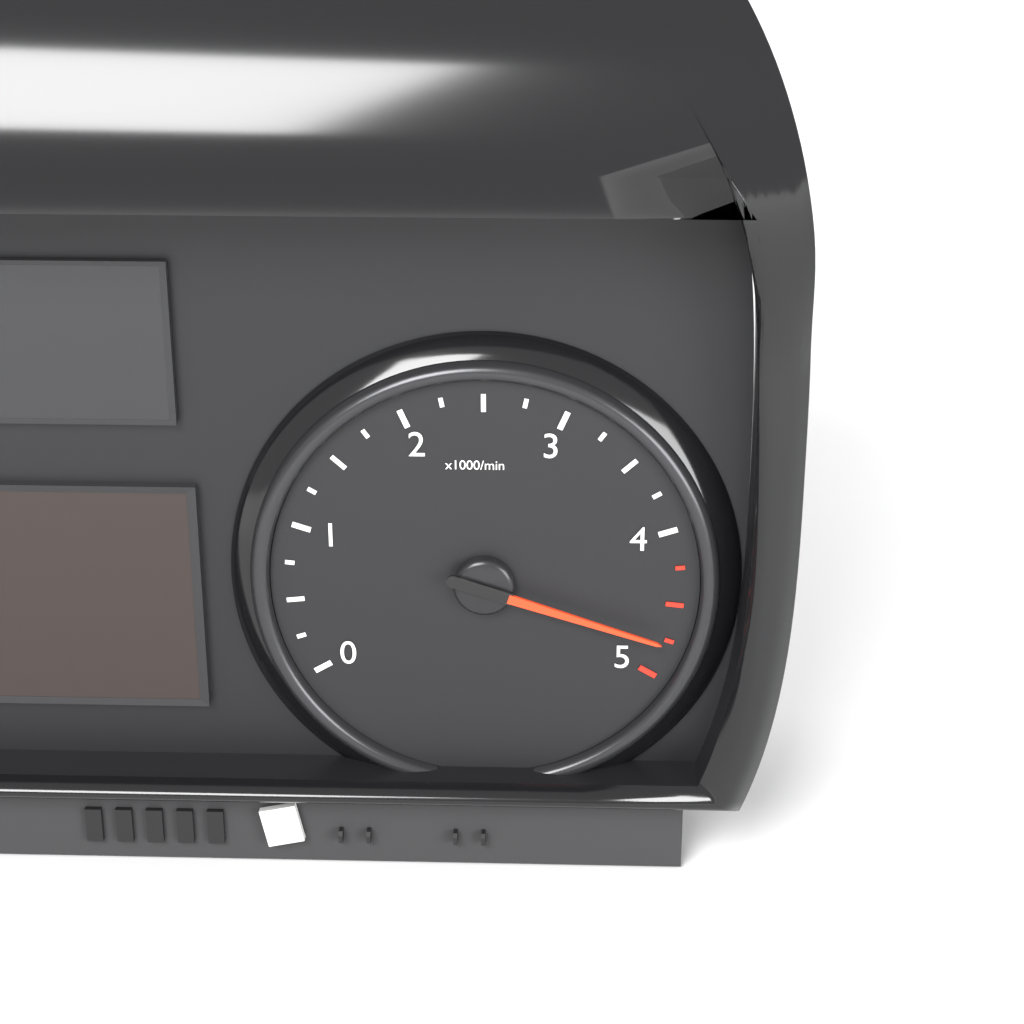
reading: 4.75 x1000/min
